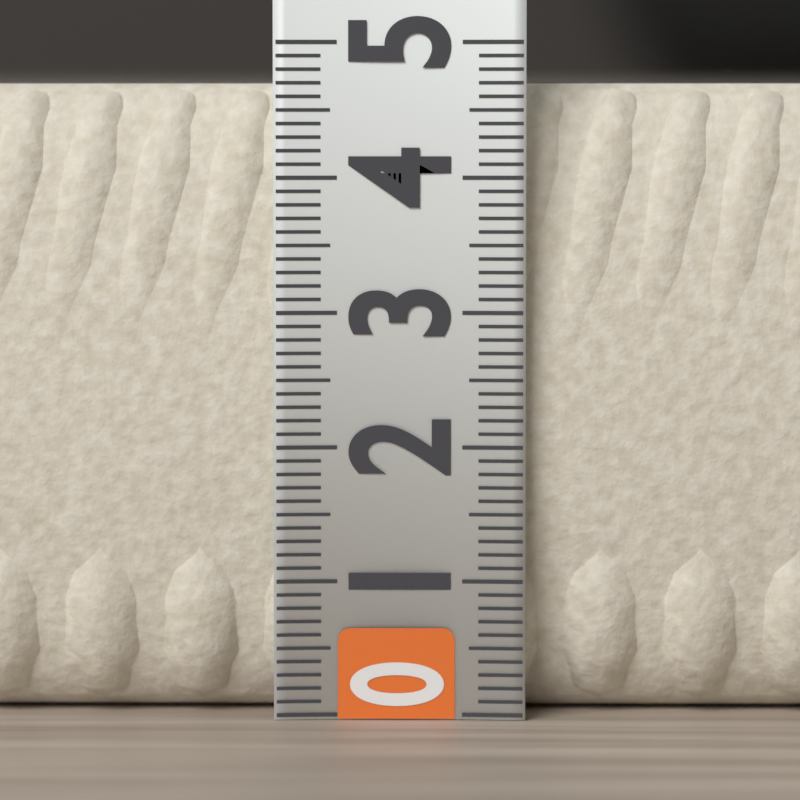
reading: 4.7 (no unit)
